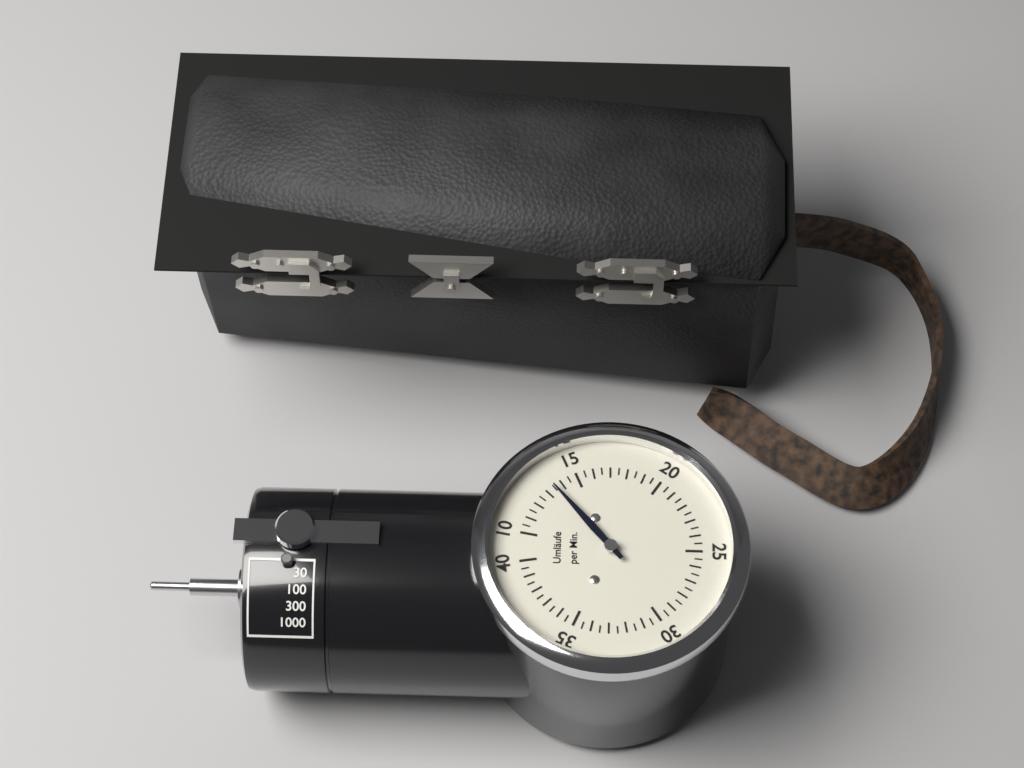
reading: 13.5 Umläufe per Min.
